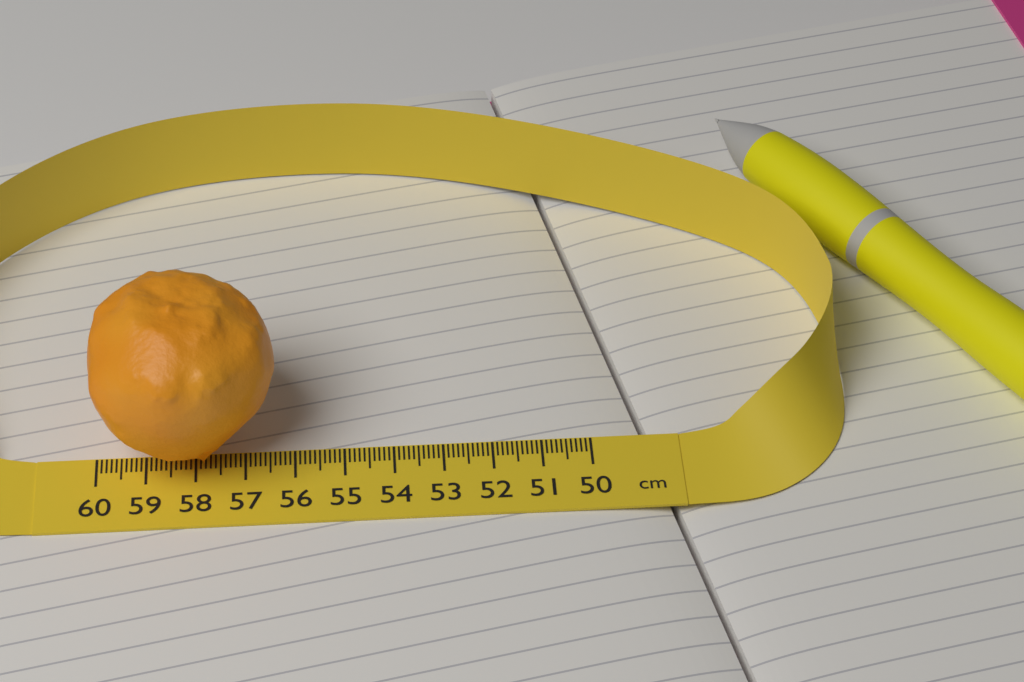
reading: 56.3 cm
